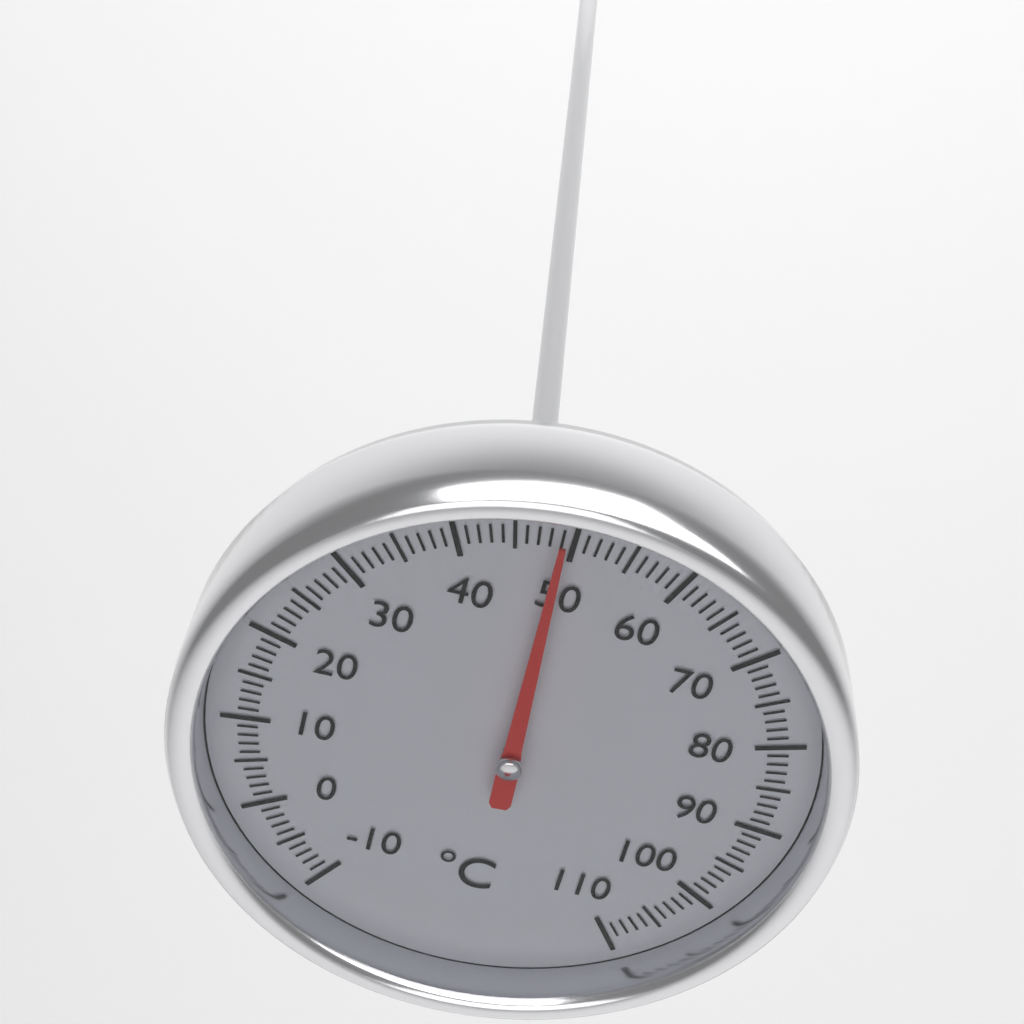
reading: 49 °C
